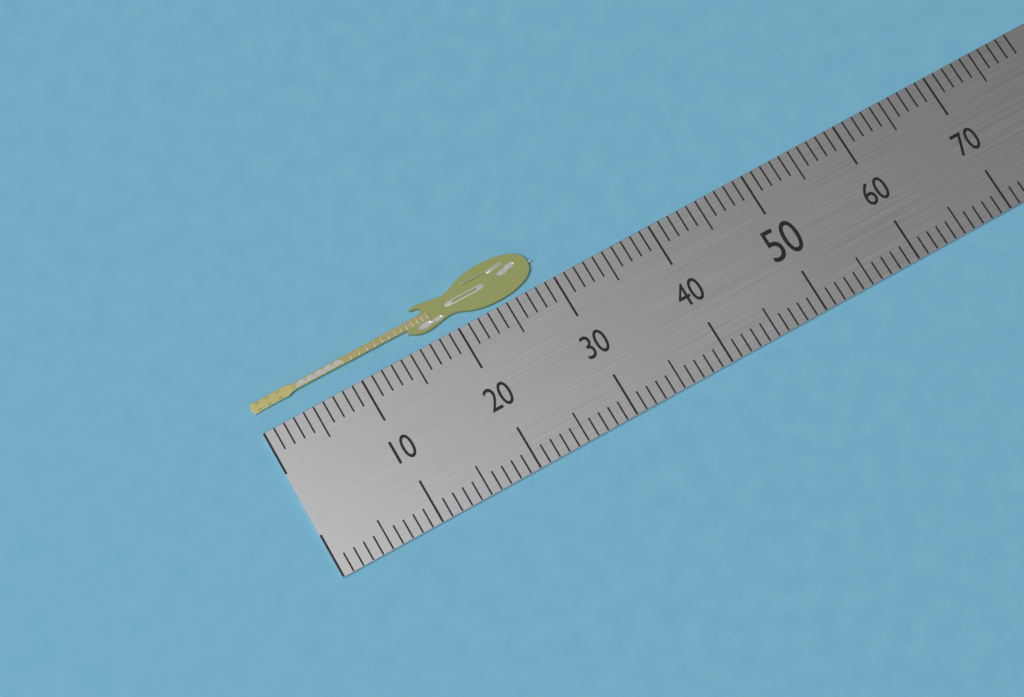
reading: 29 (no unit)
